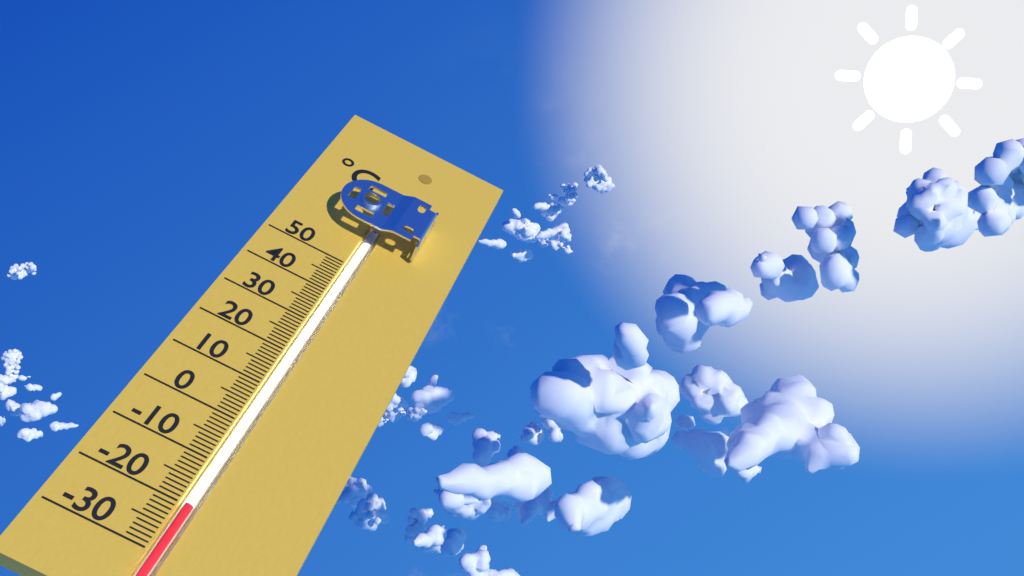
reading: -20 °C
